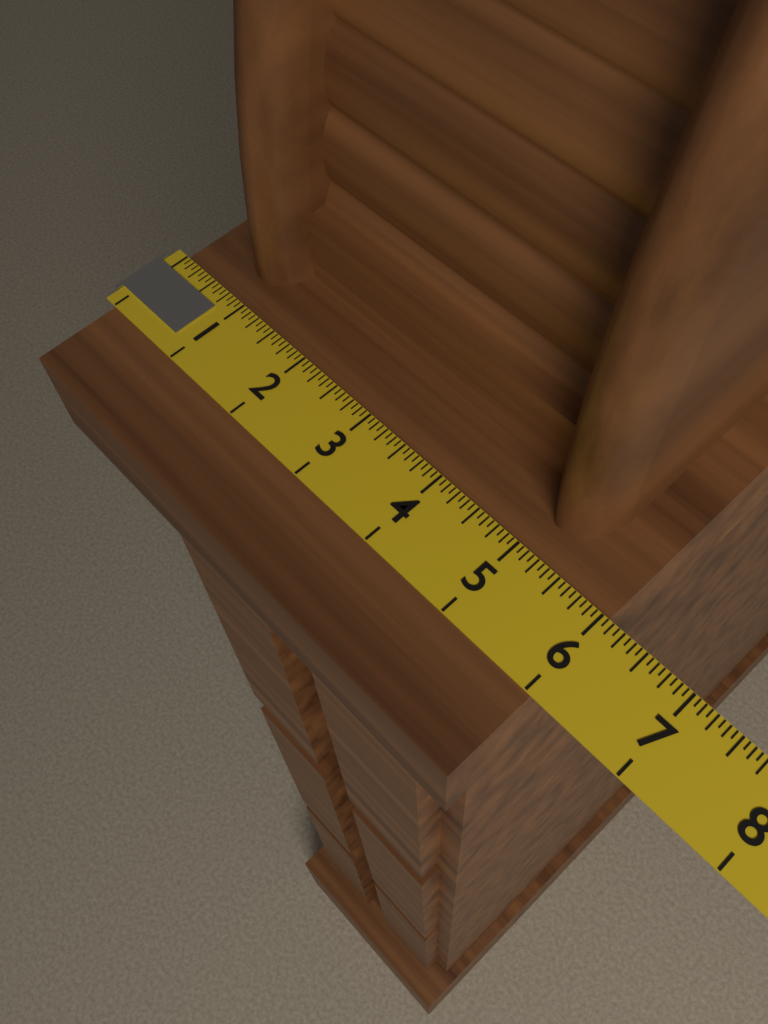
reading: 6.0625 (no unit)
